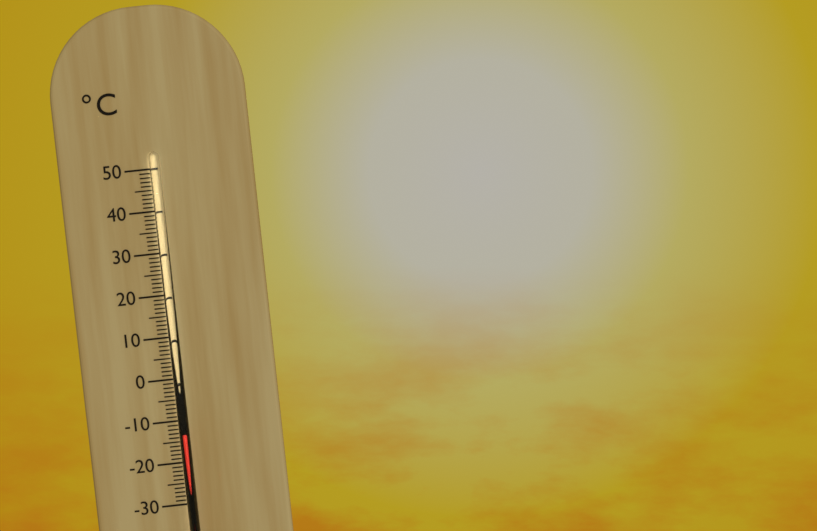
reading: -13 °C
